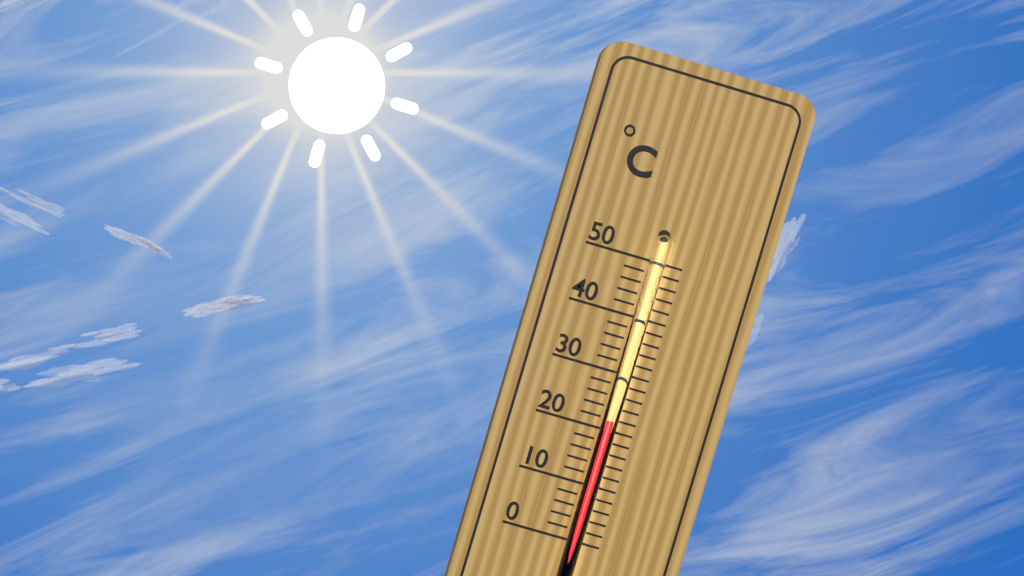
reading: 22 °C
